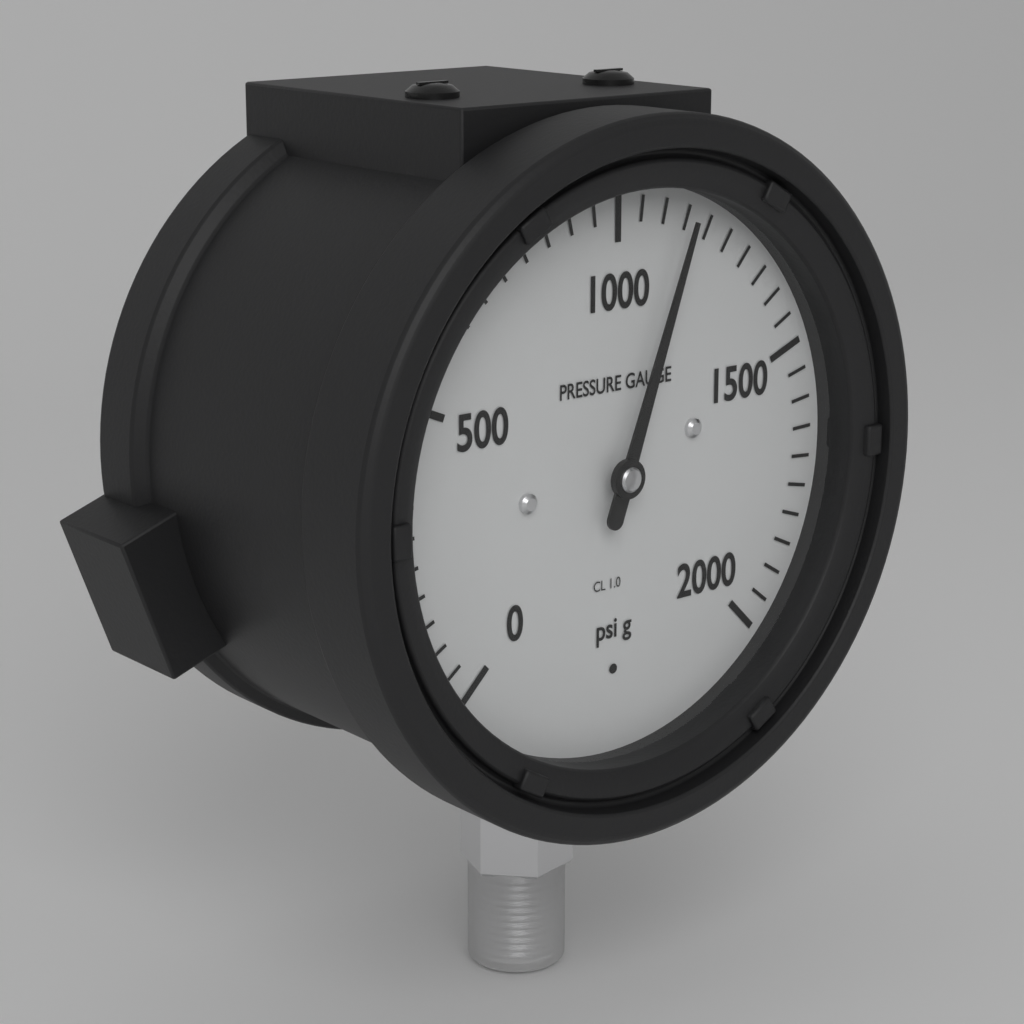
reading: 1150 psi
